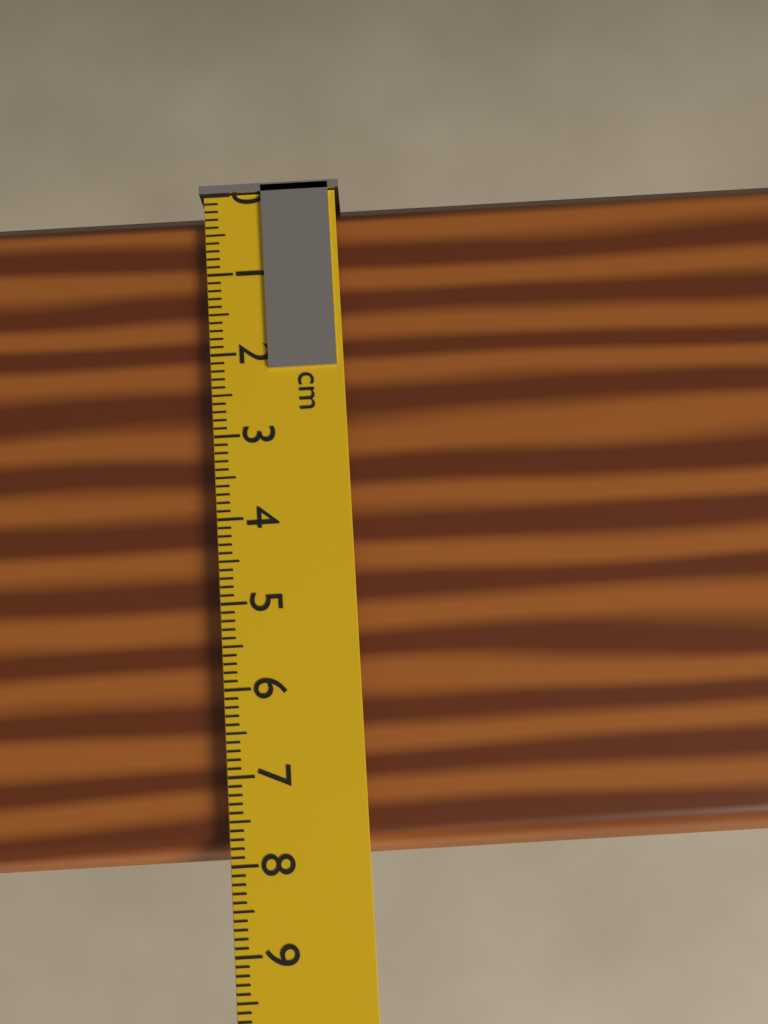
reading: 8.0 cm
